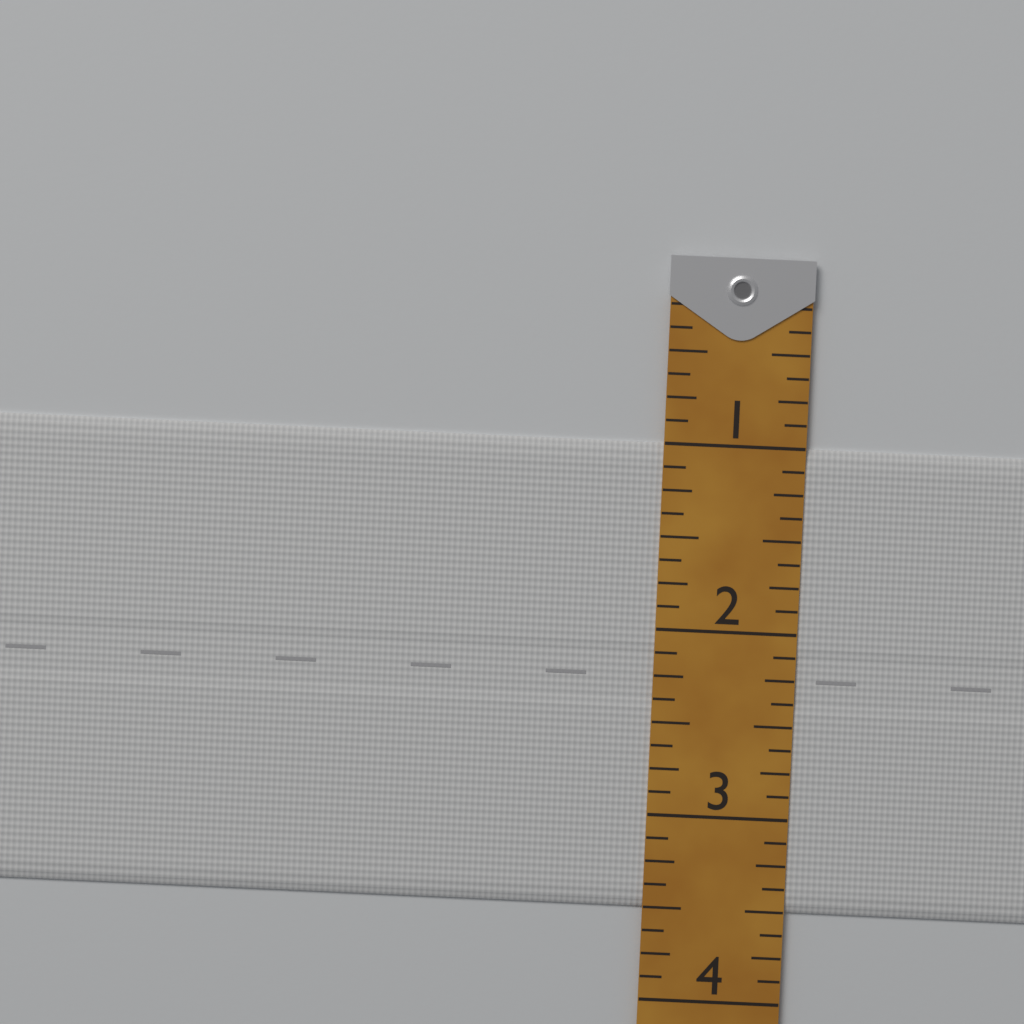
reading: 3.500 (no unit)
